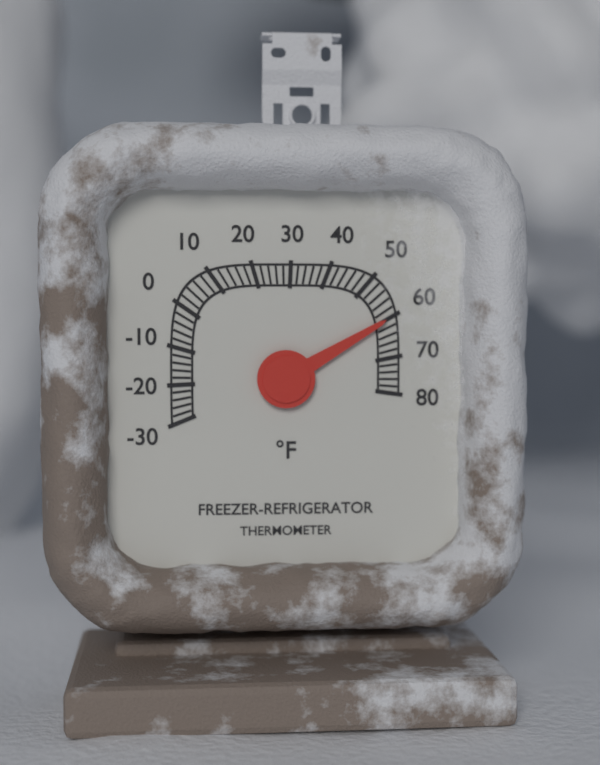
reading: 60 °F
